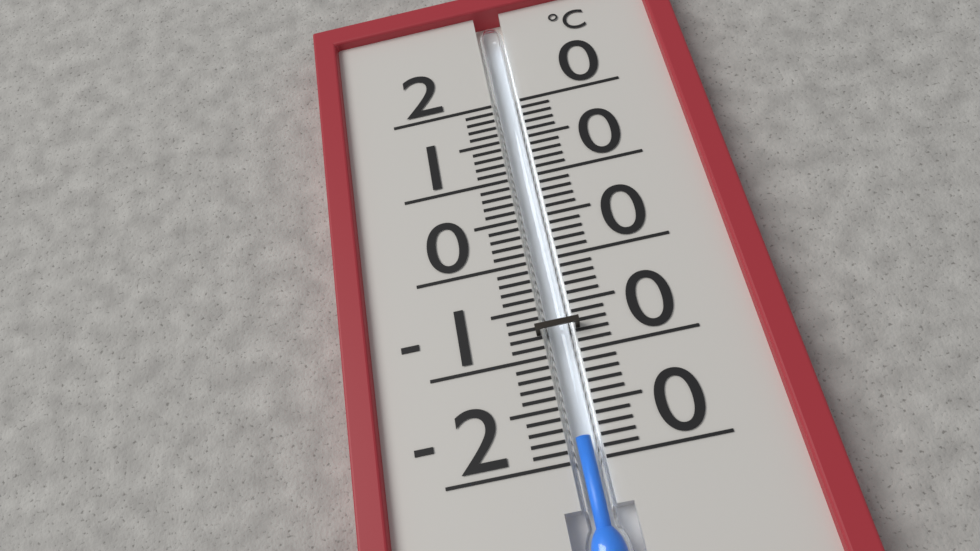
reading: -18 °C
